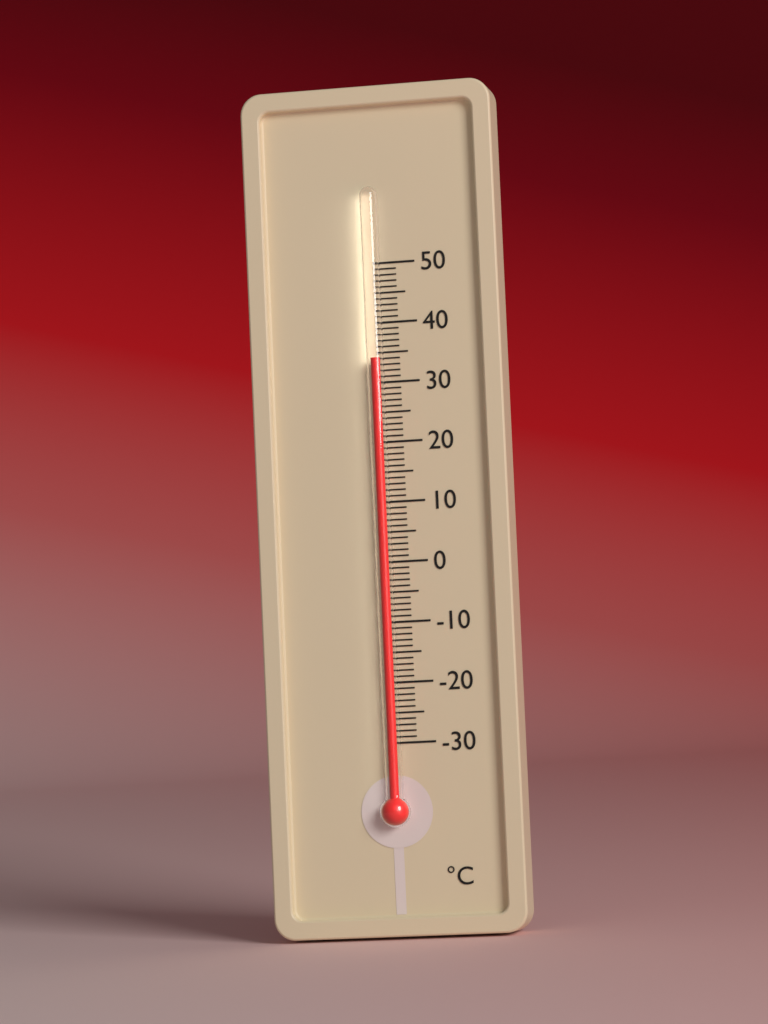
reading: 34 °C
